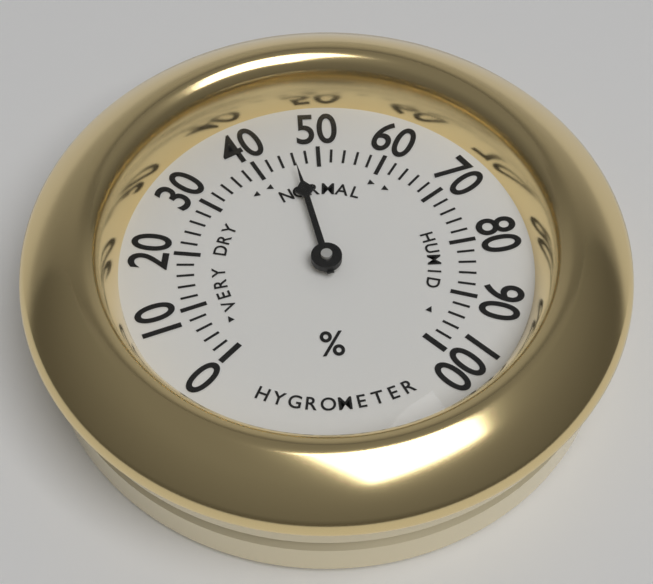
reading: 46 %
